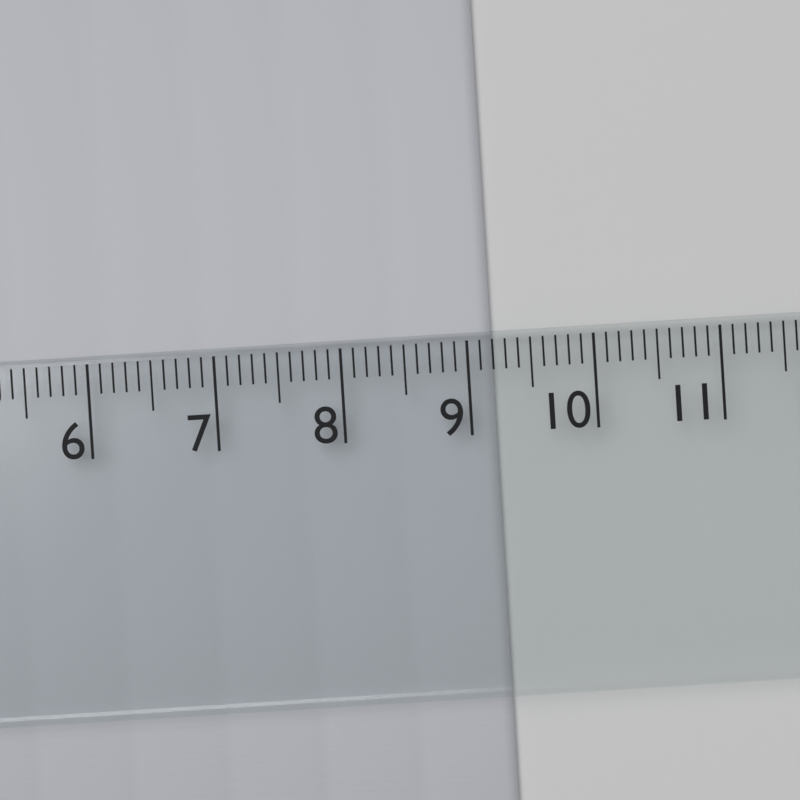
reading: 9.2 cm
